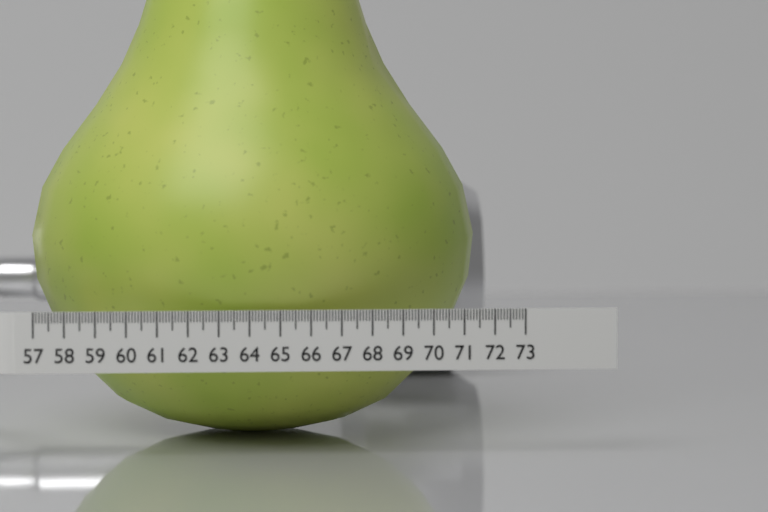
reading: 72.0 (no unit)
